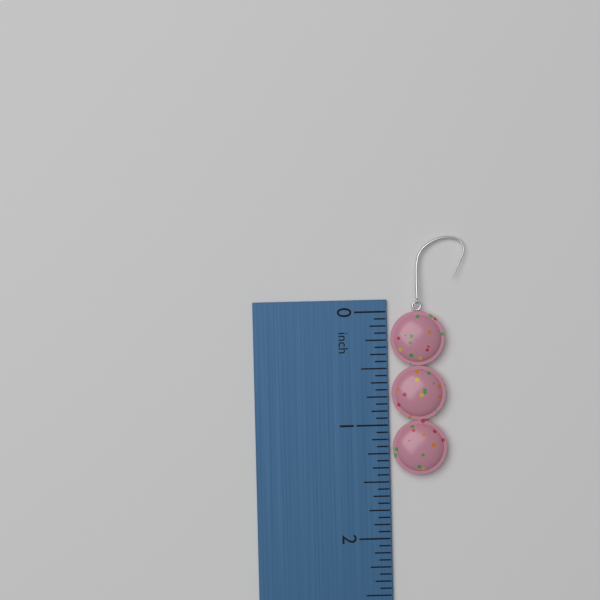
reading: 1.4375 inch
